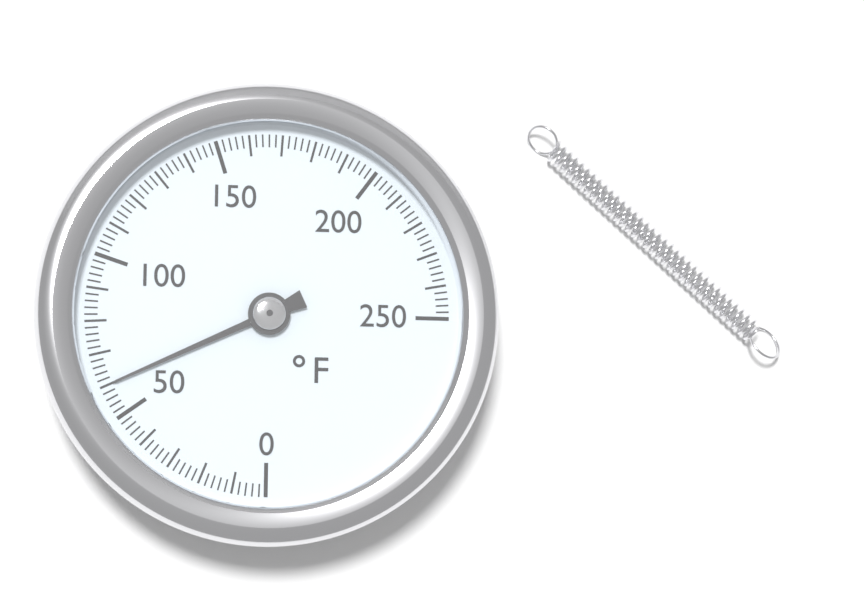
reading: 60 °F
